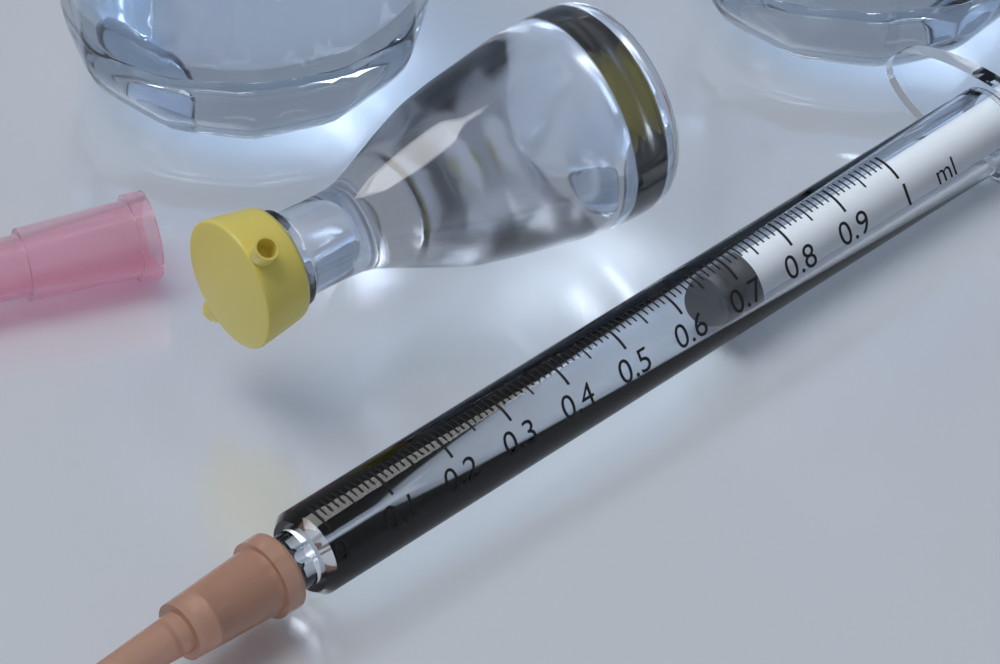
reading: 0.68 ml
